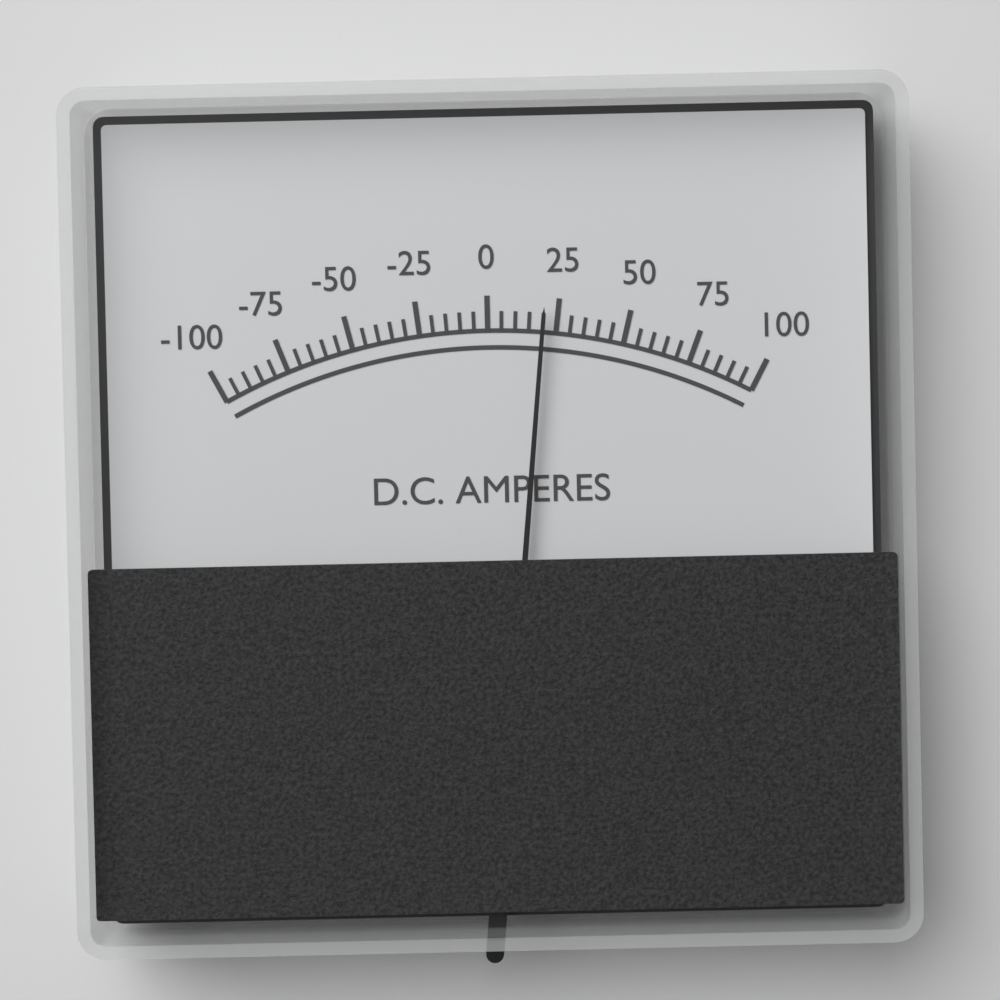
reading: 20 A
